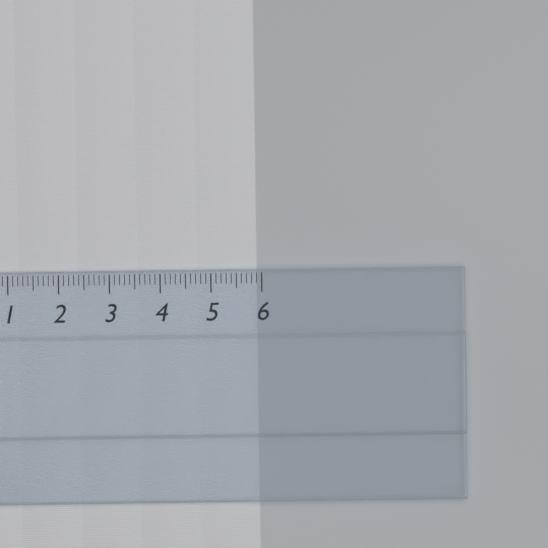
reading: 5.9 (no unit)
